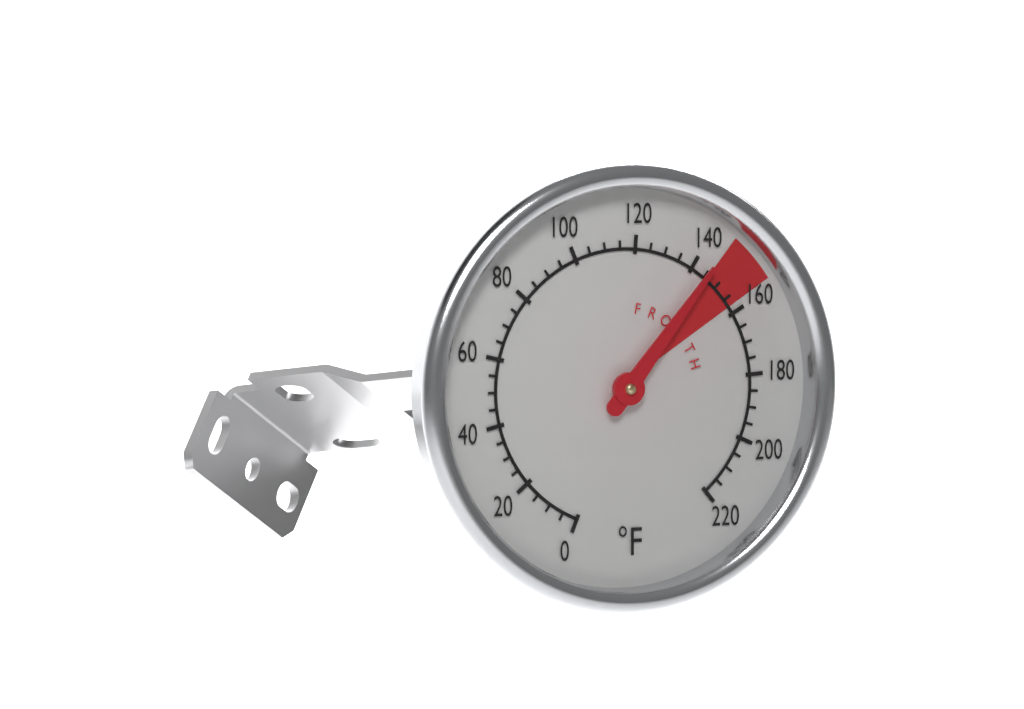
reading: 145 °F
